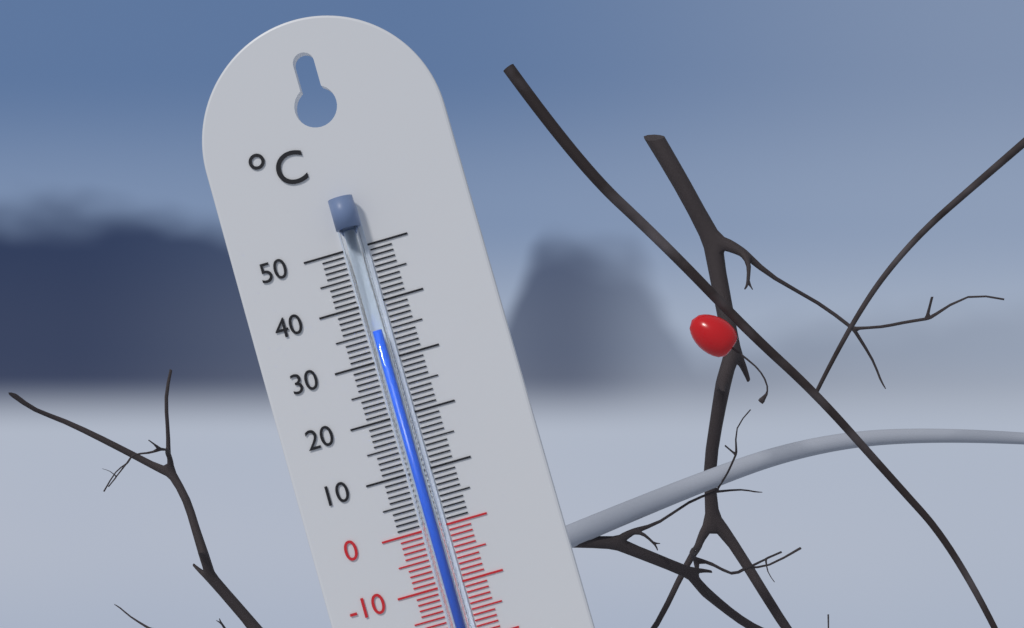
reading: 35 °C
